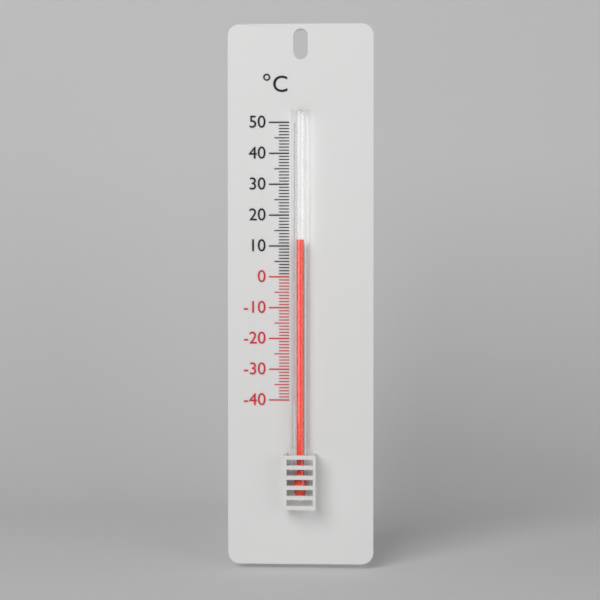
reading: 12 °C
